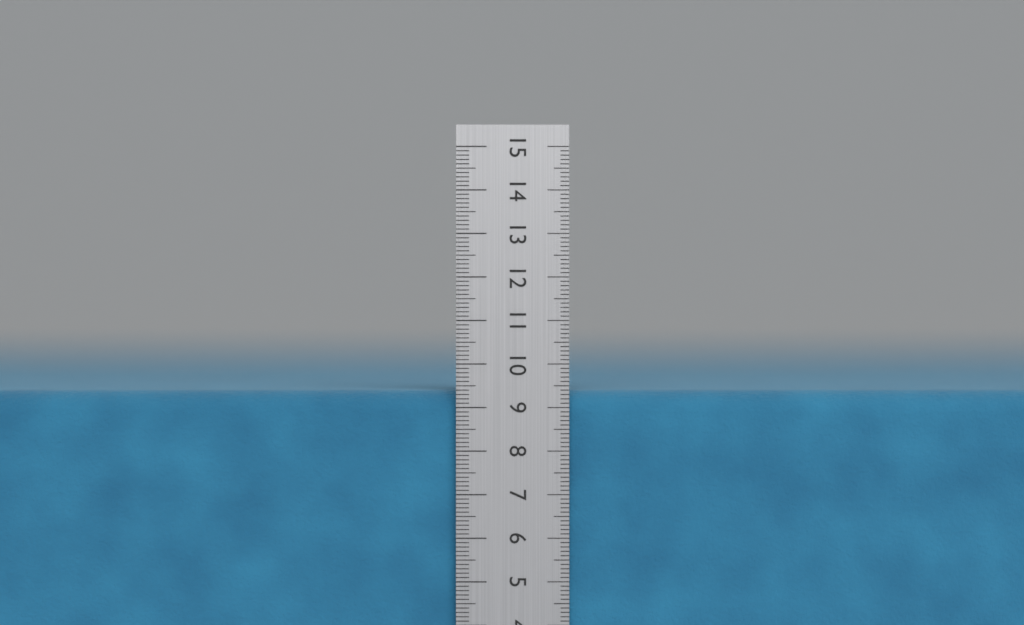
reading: 9.4 cm
